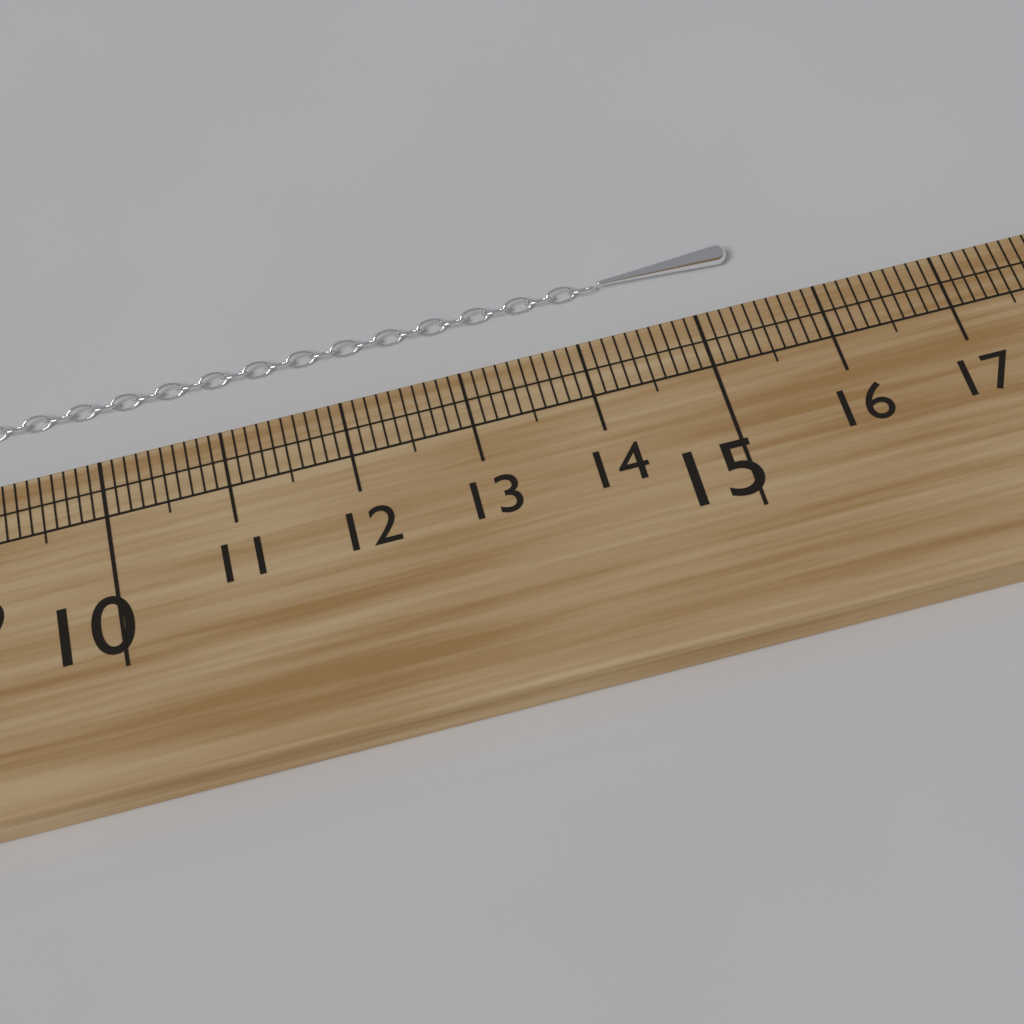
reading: 15.5 cm
